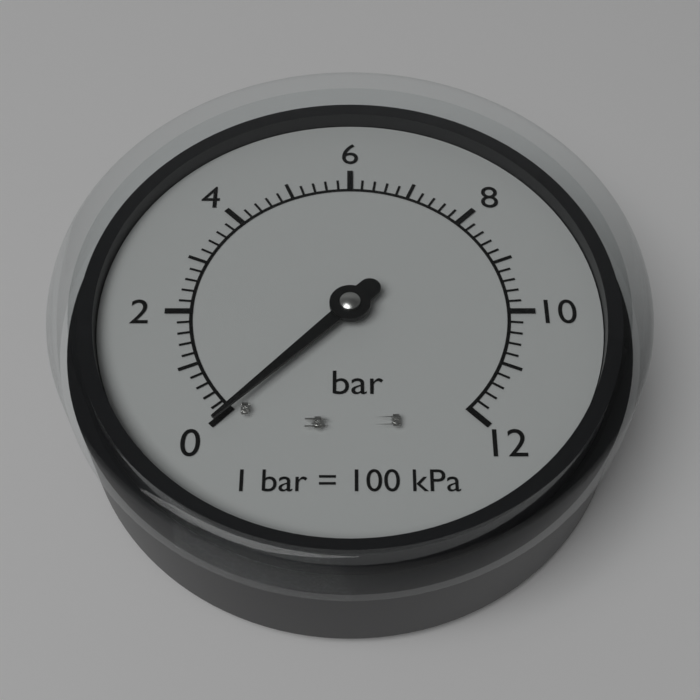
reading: 0.0 bar
